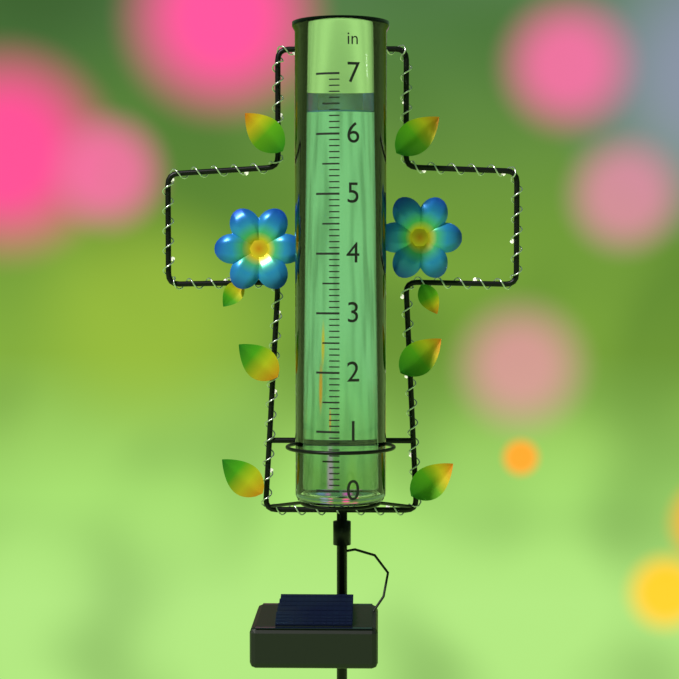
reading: 6.4 in
